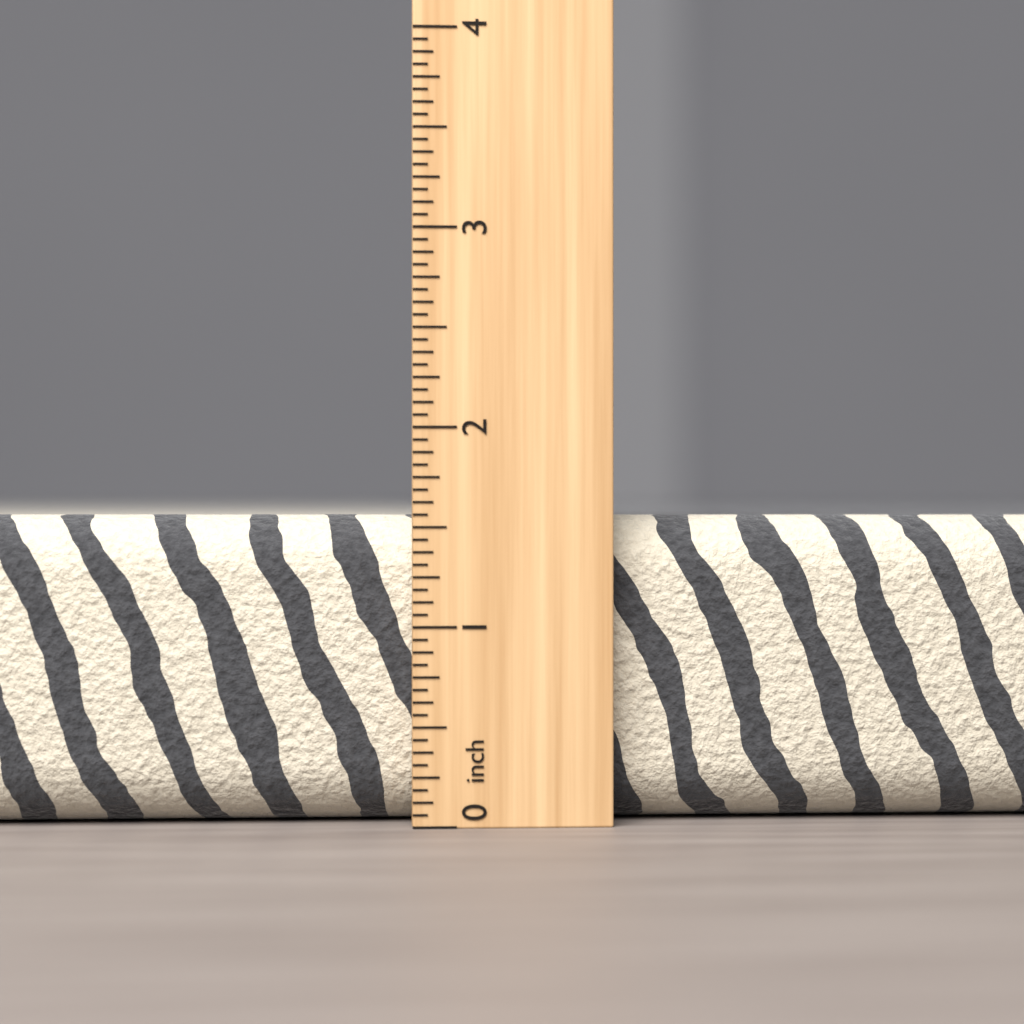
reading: 1.5625 inch
